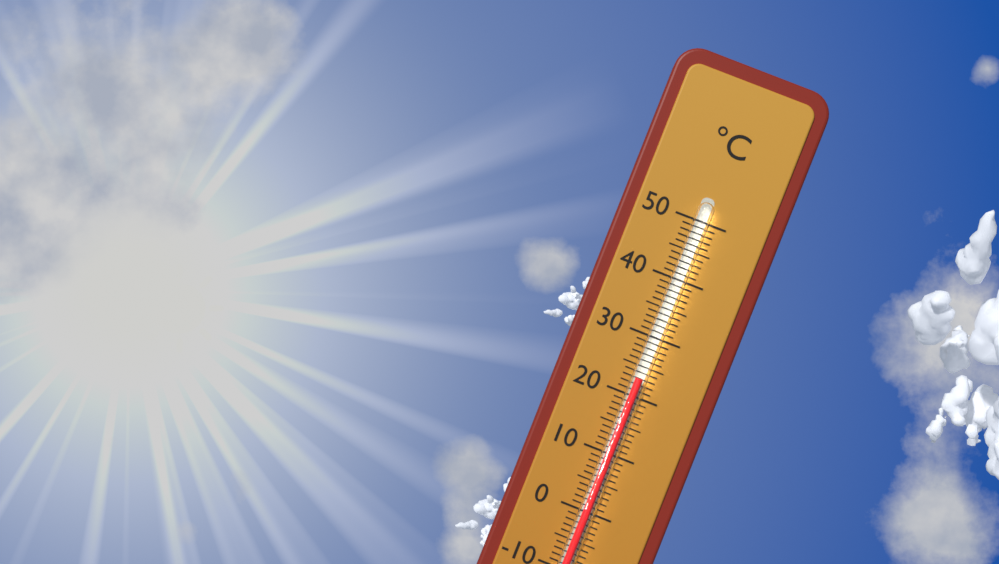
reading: 23 °C
